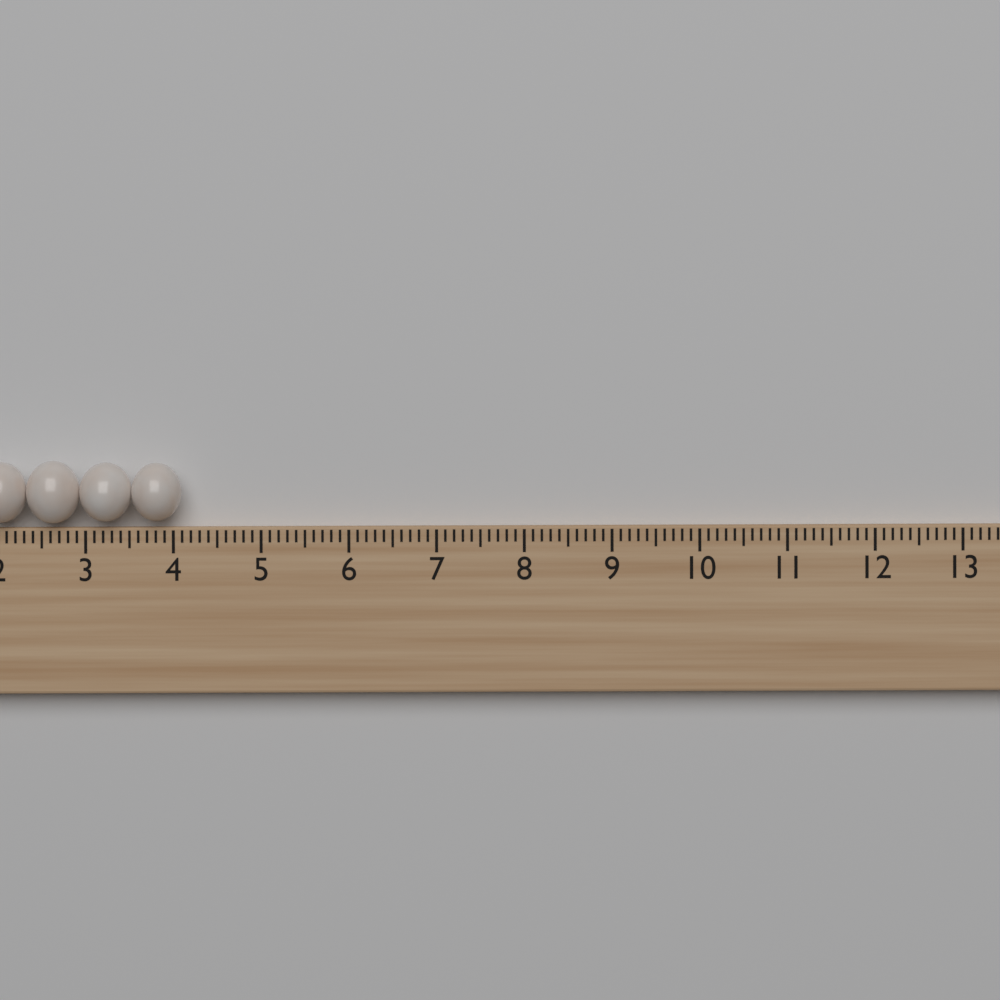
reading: 4.1 (no unit)
